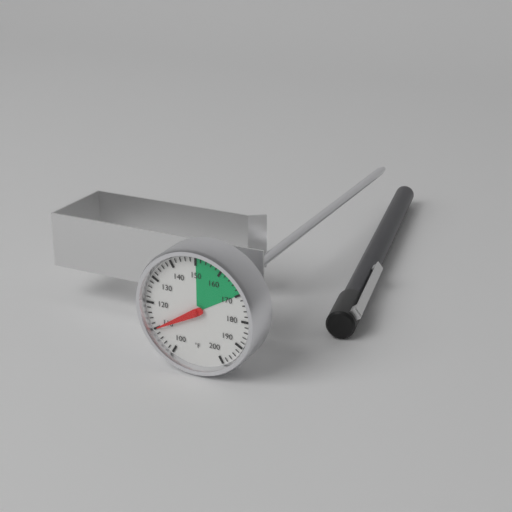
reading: 110 °F
